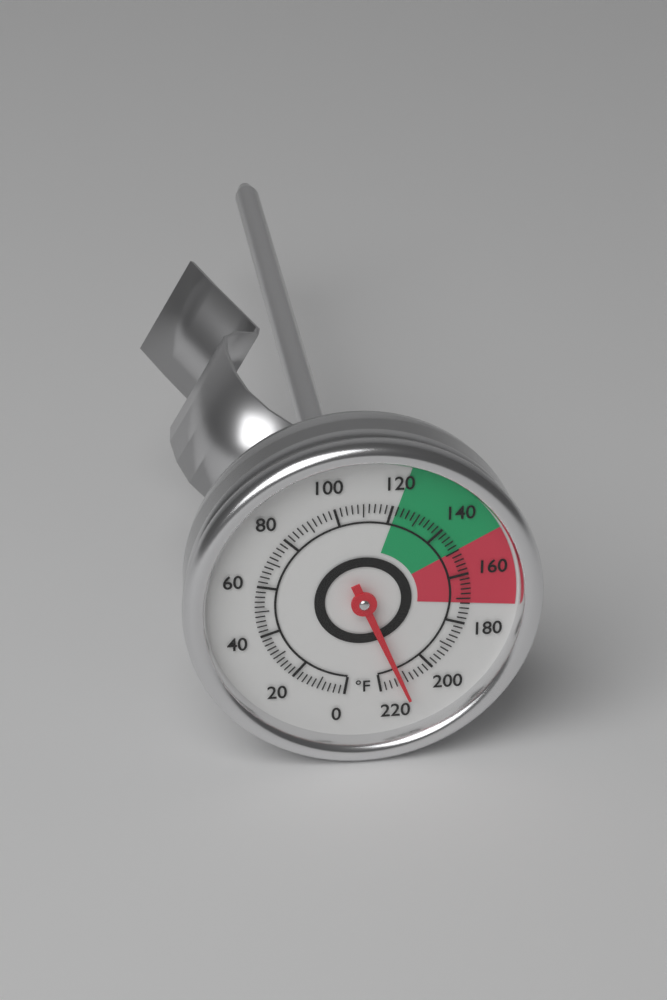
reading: 212 °F
